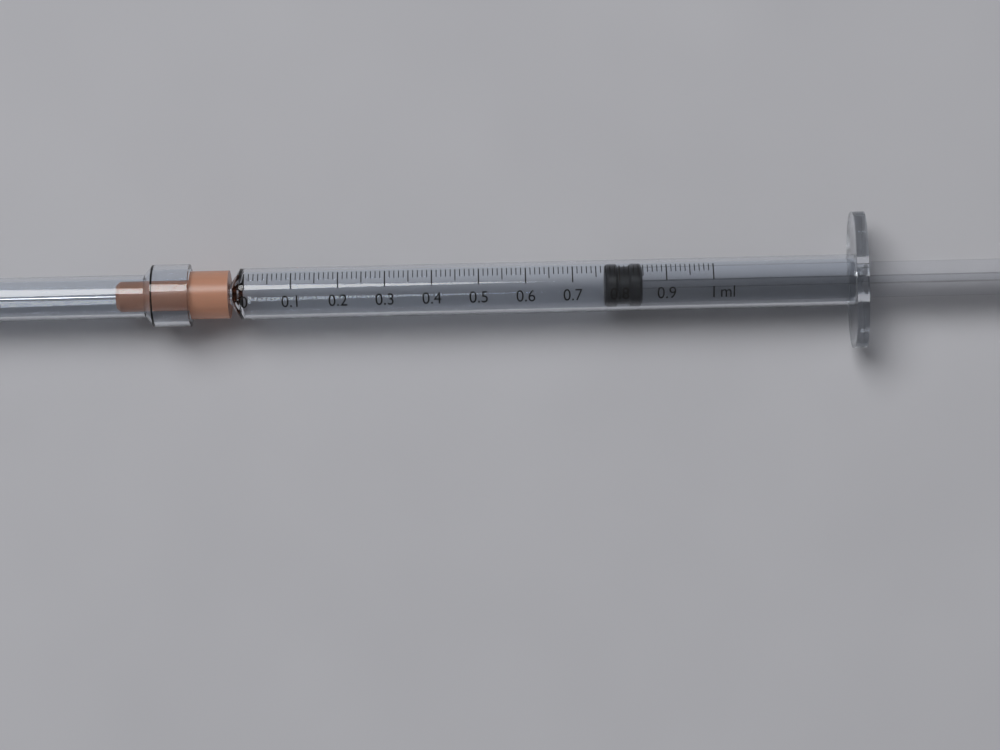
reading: 0.77 ml
